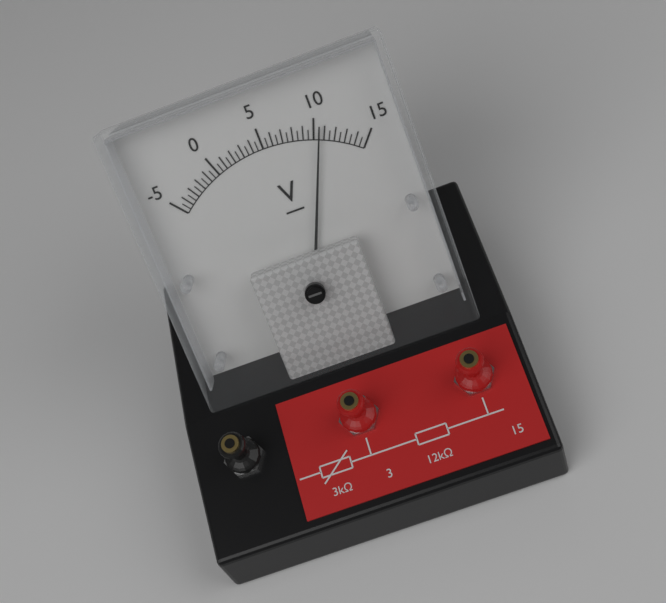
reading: 10.5 V
